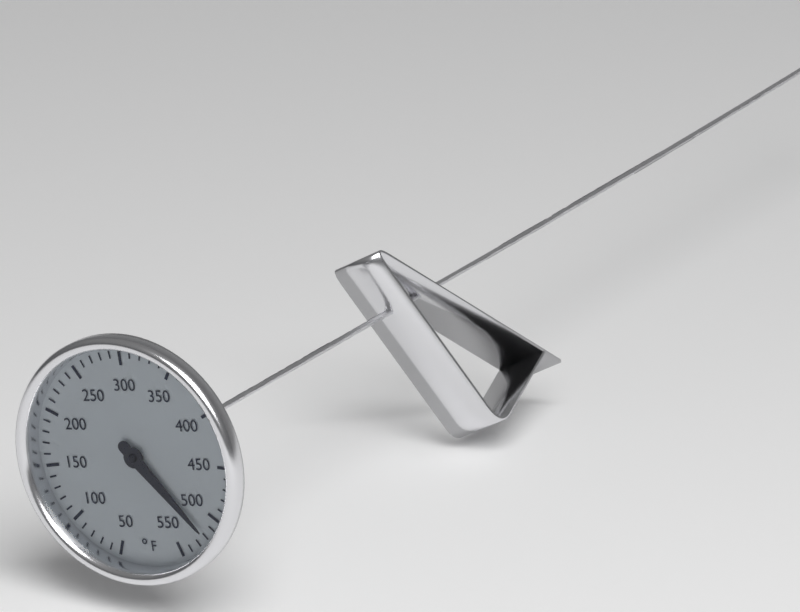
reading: 520 °F
